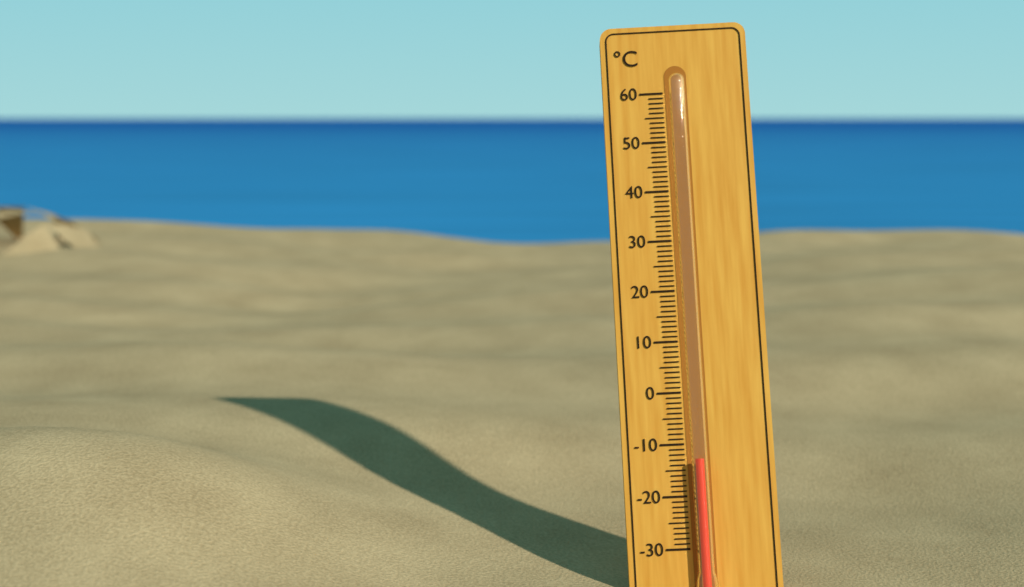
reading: -13 °C
